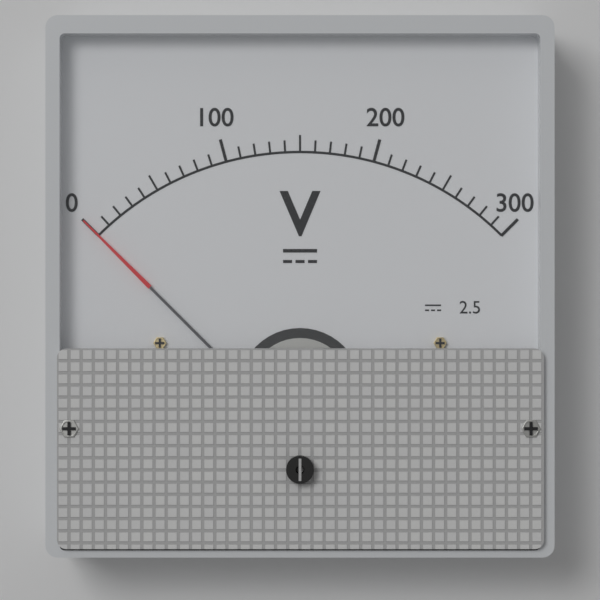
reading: 0 V
